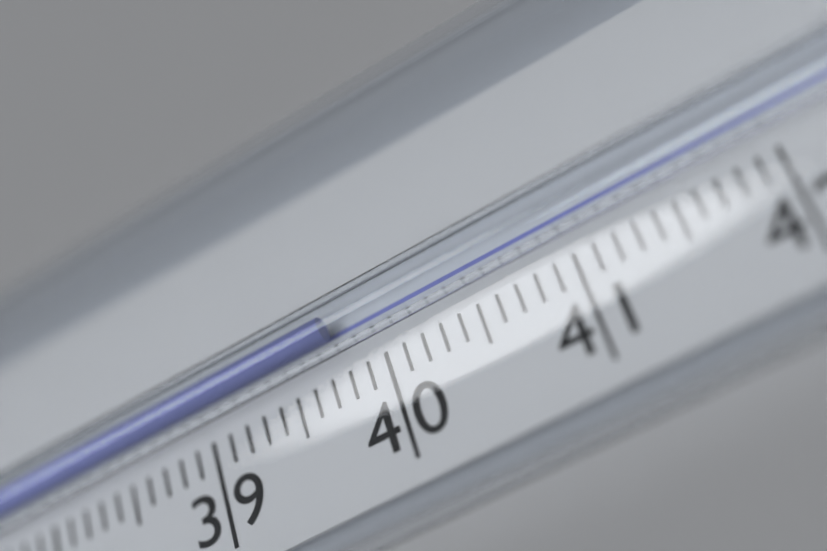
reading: 39.8 °C
